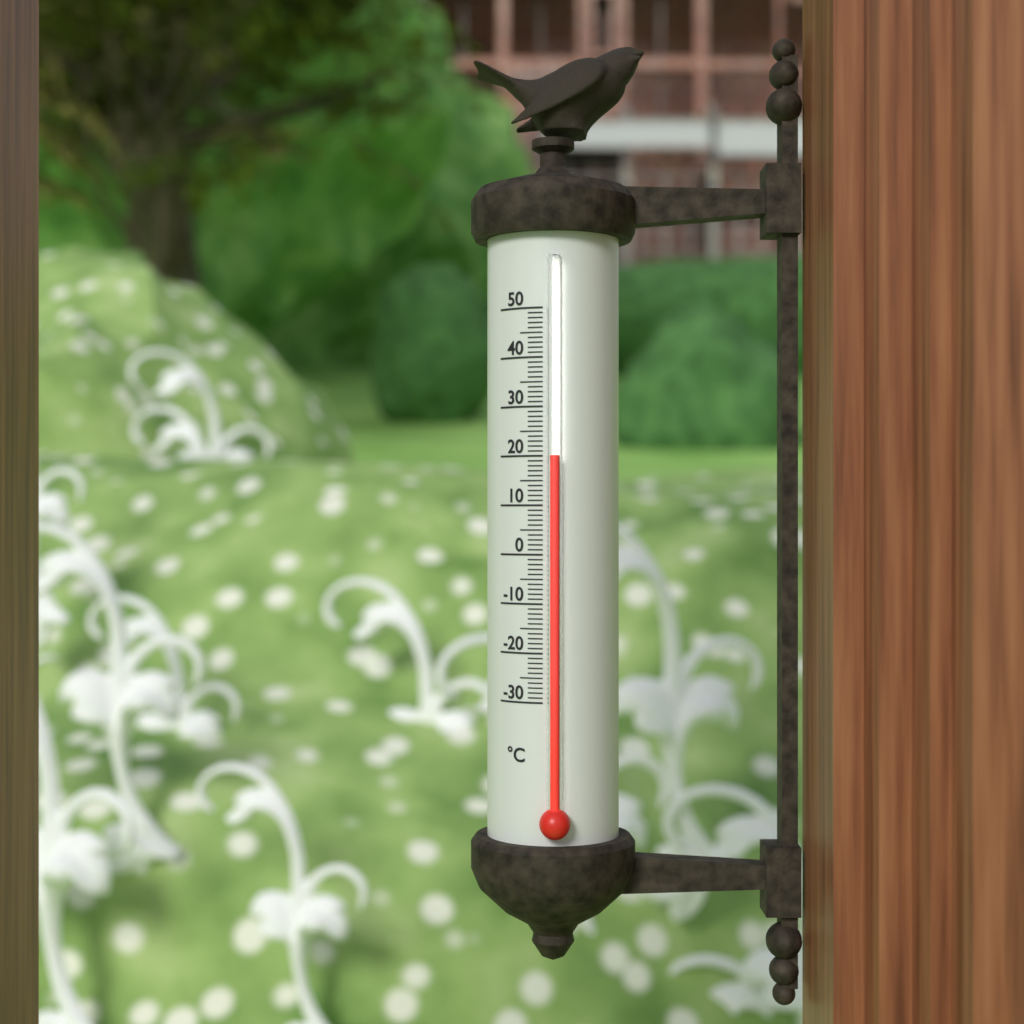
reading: 20 °C
